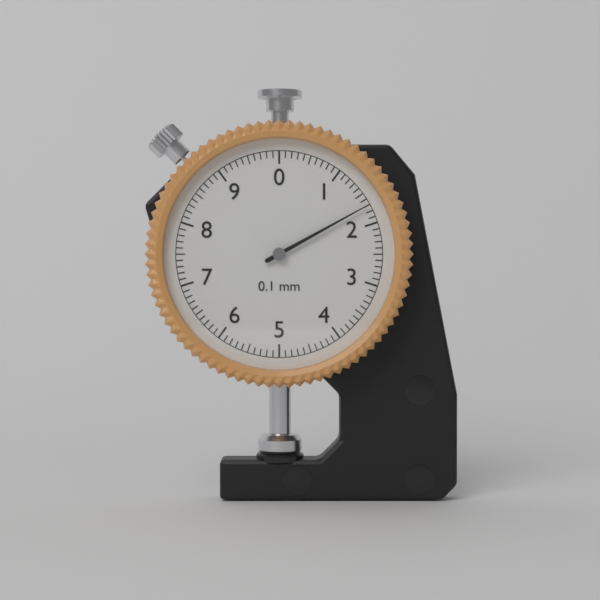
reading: 1.7 mm
